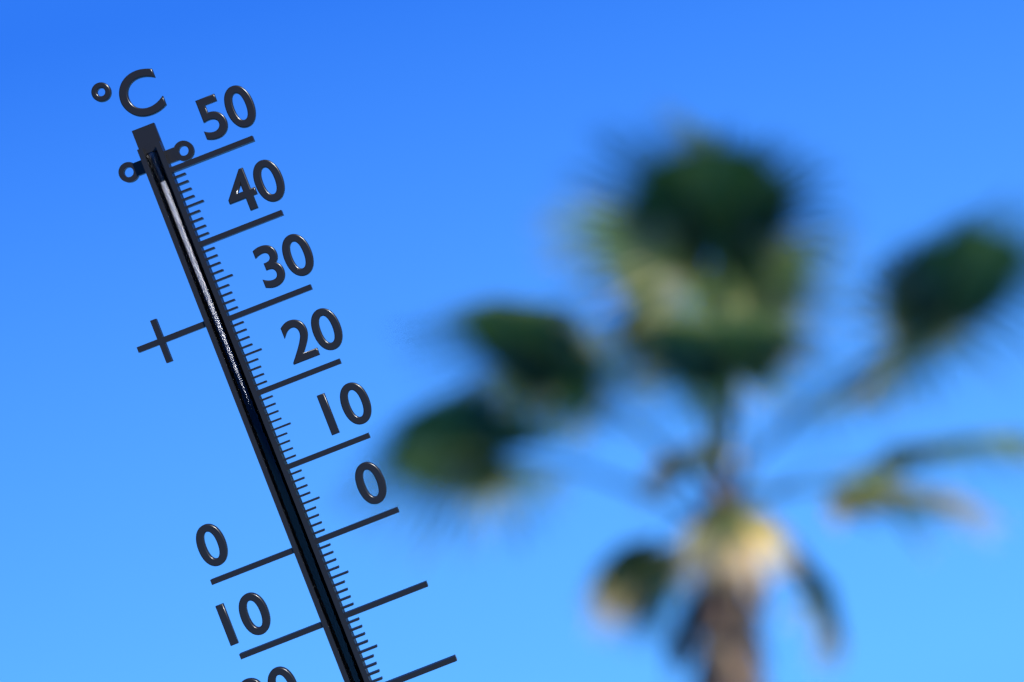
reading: 49 °C
